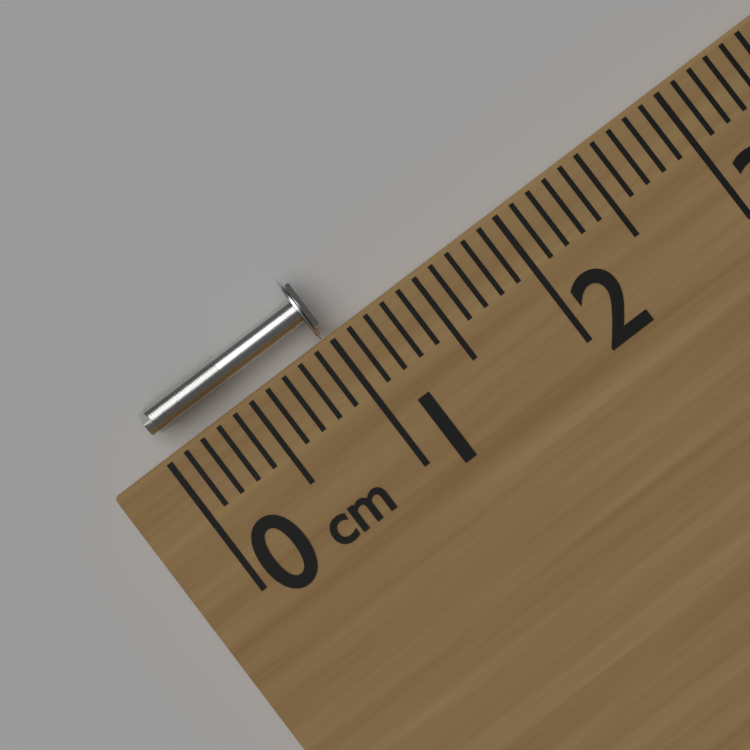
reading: 1.0 cm
